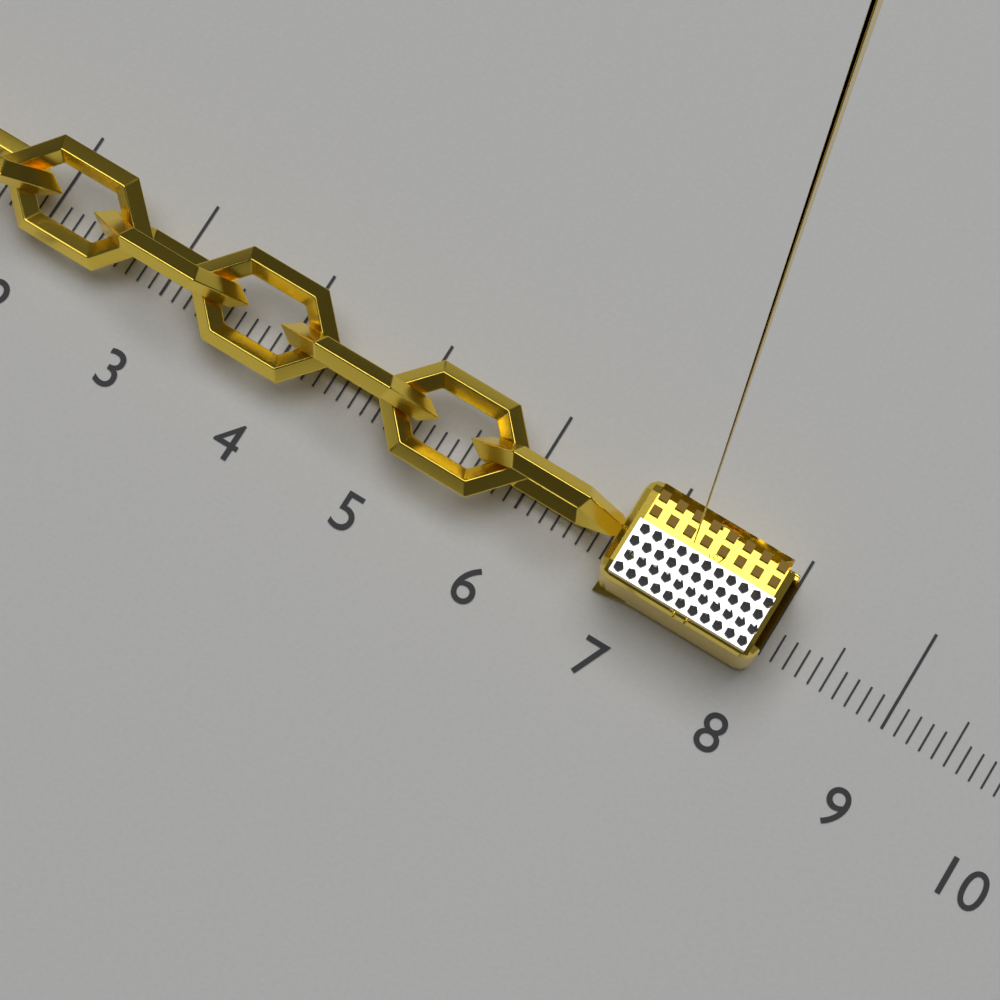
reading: 8.0 (no unit)
